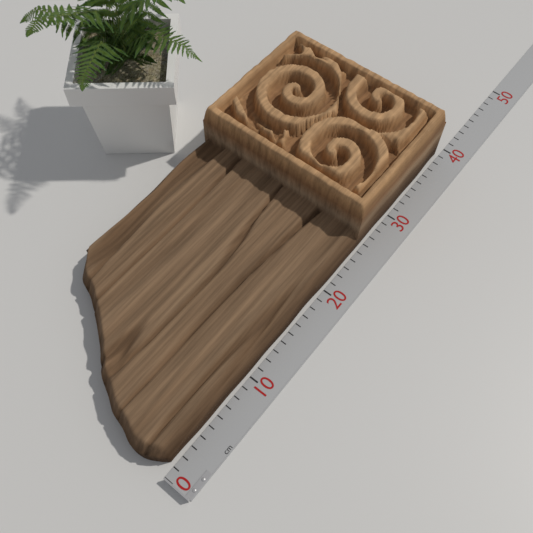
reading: 39 cm
